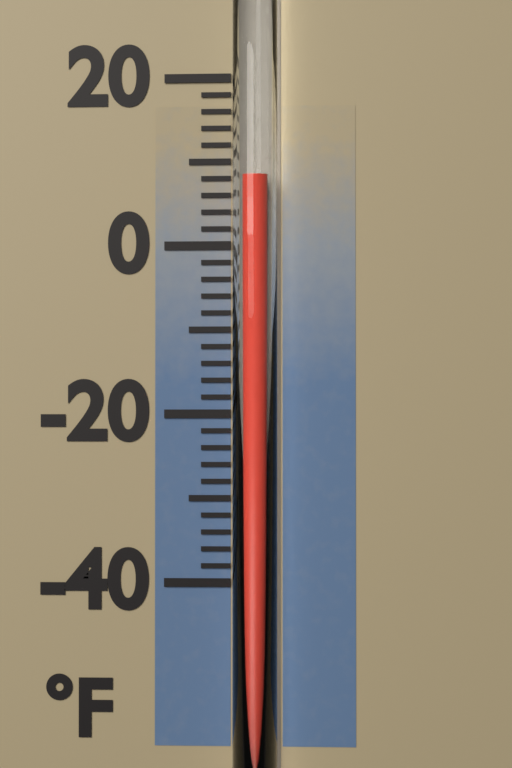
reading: 8 °F
